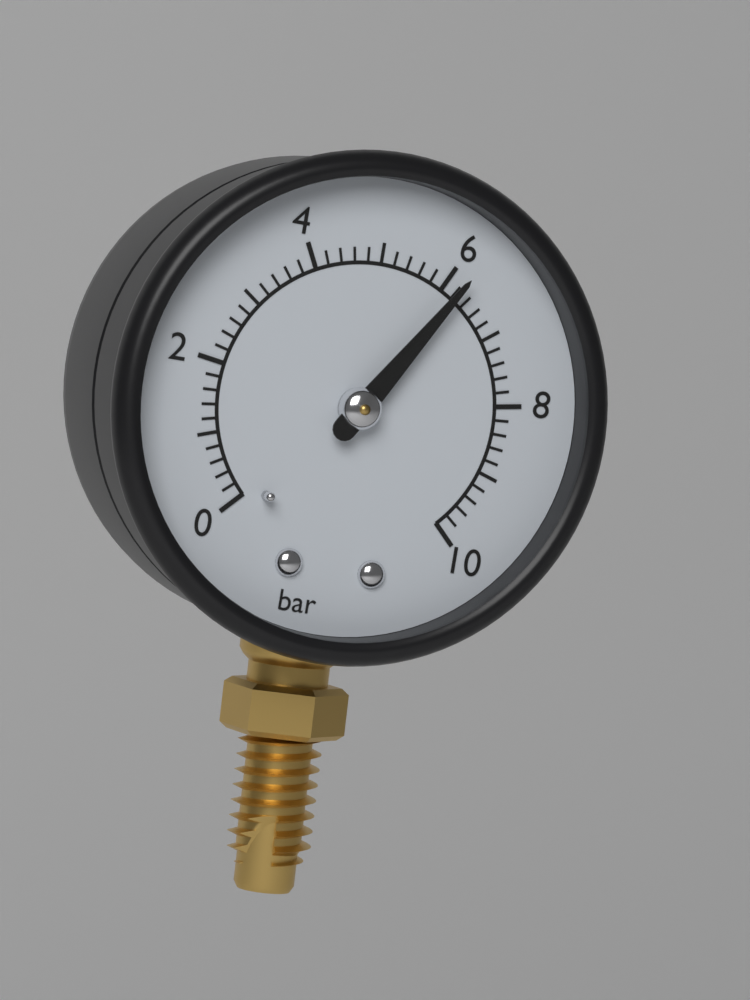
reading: 6.2 bar
